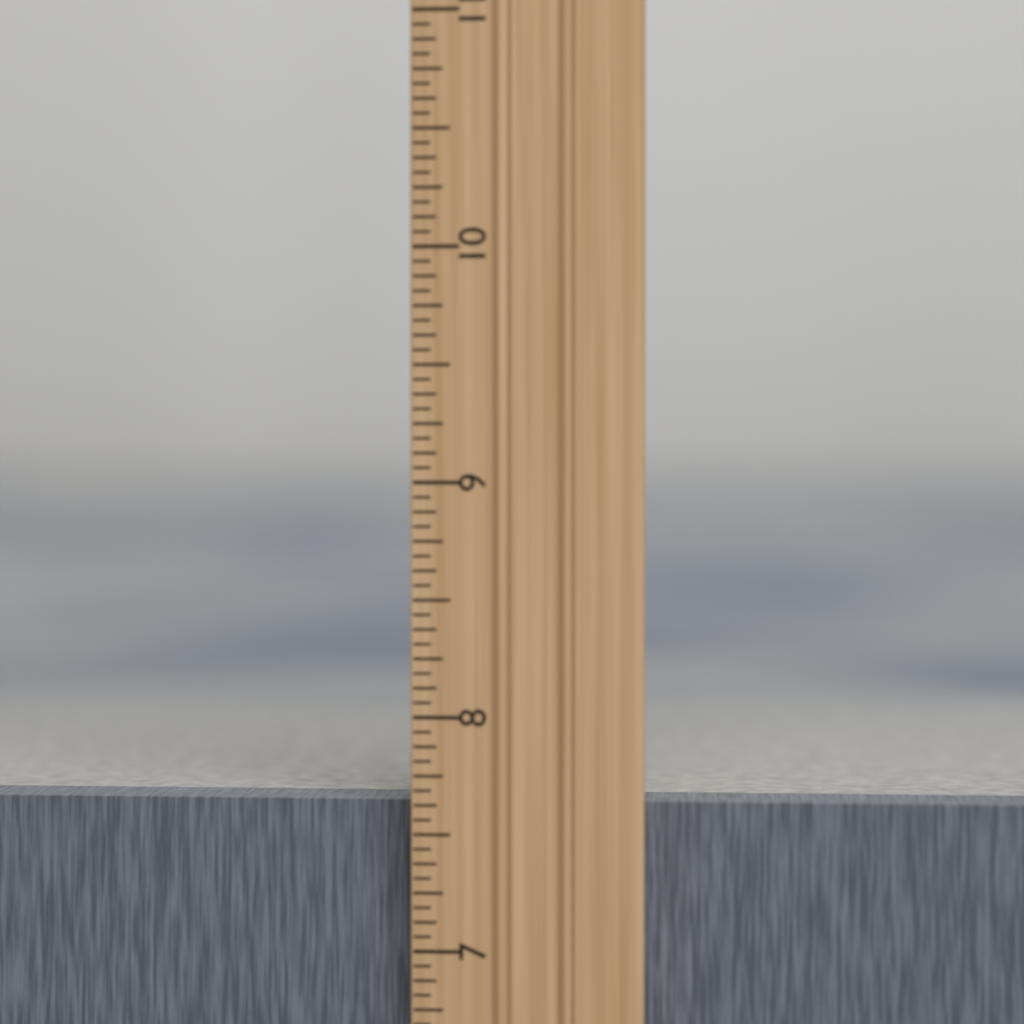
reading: 7.6250 in
